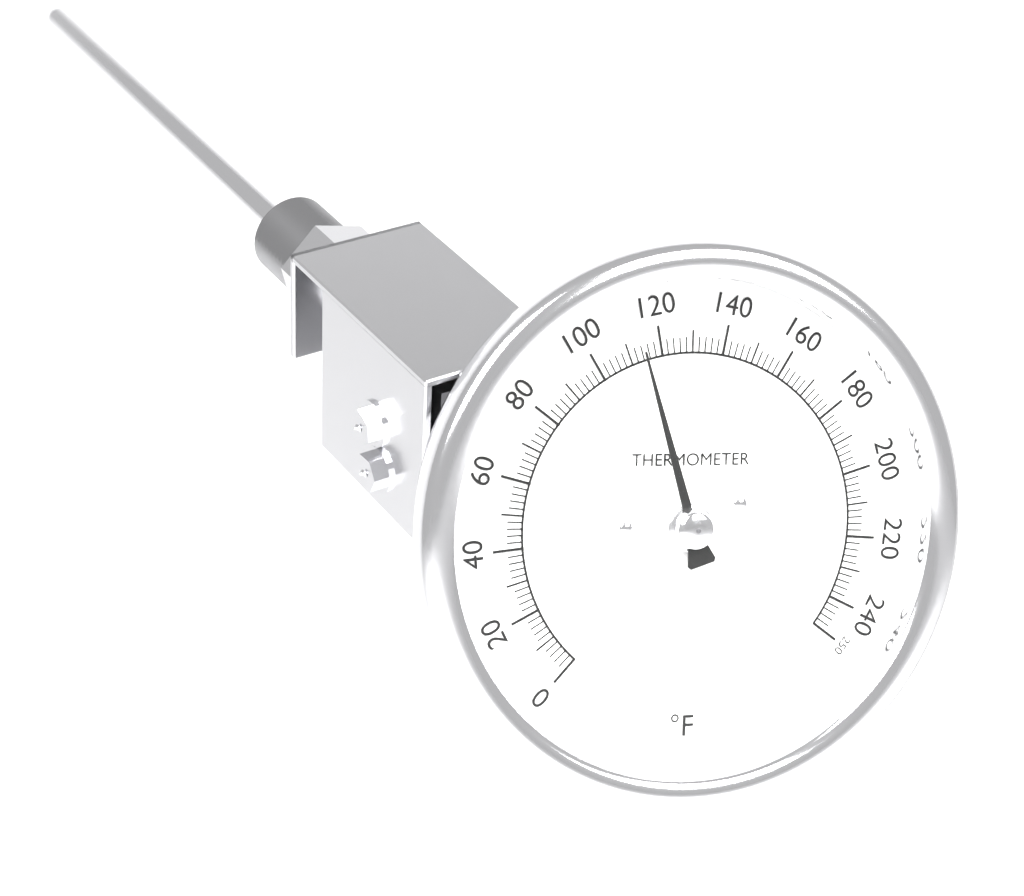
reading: 114 °F
